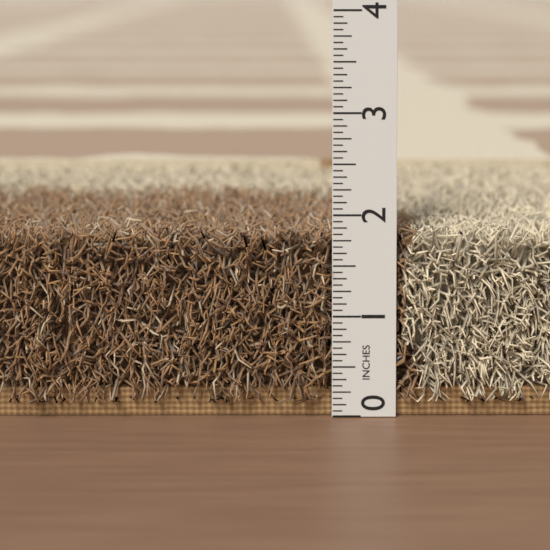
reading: 1.8750 in
